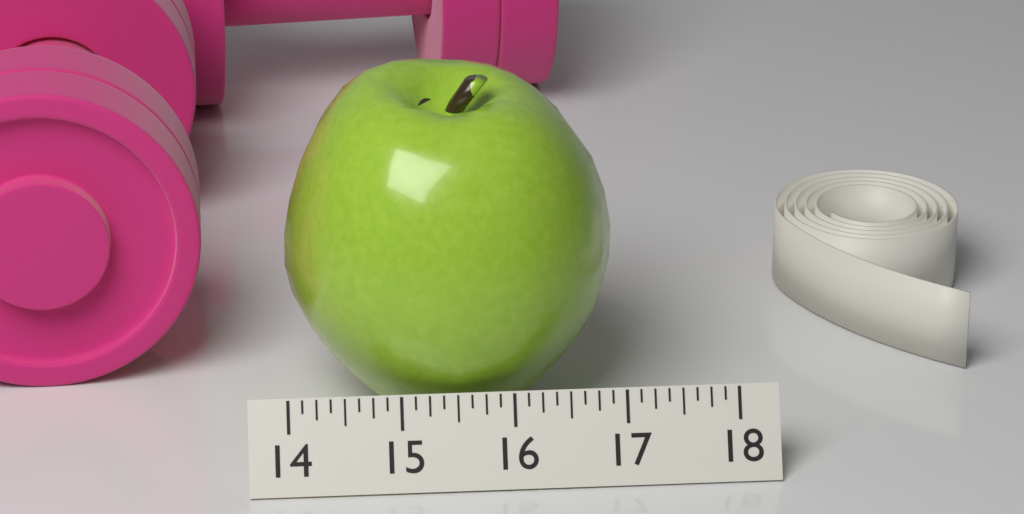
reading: 17.000 (no unit)
